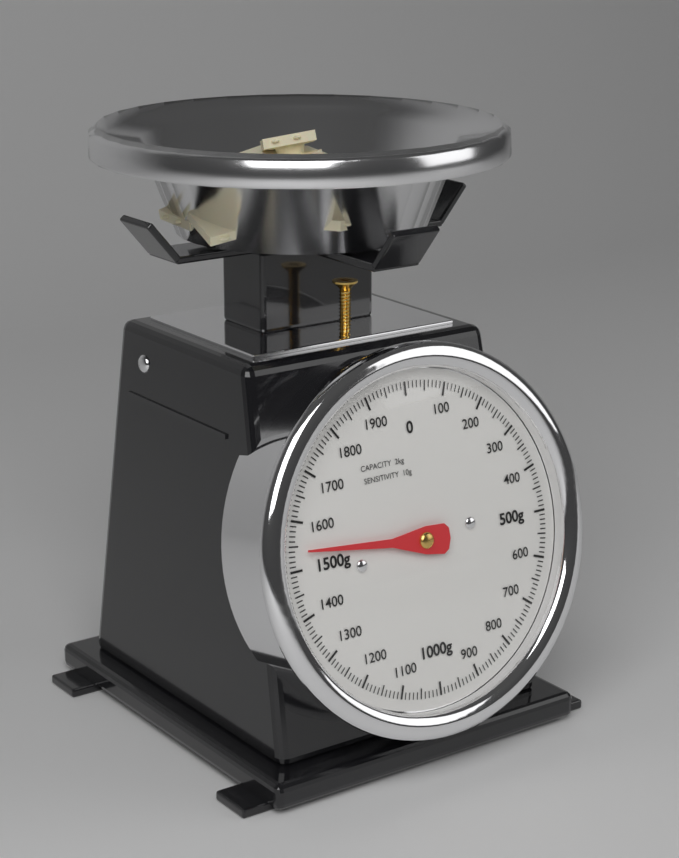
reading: 1540 g
